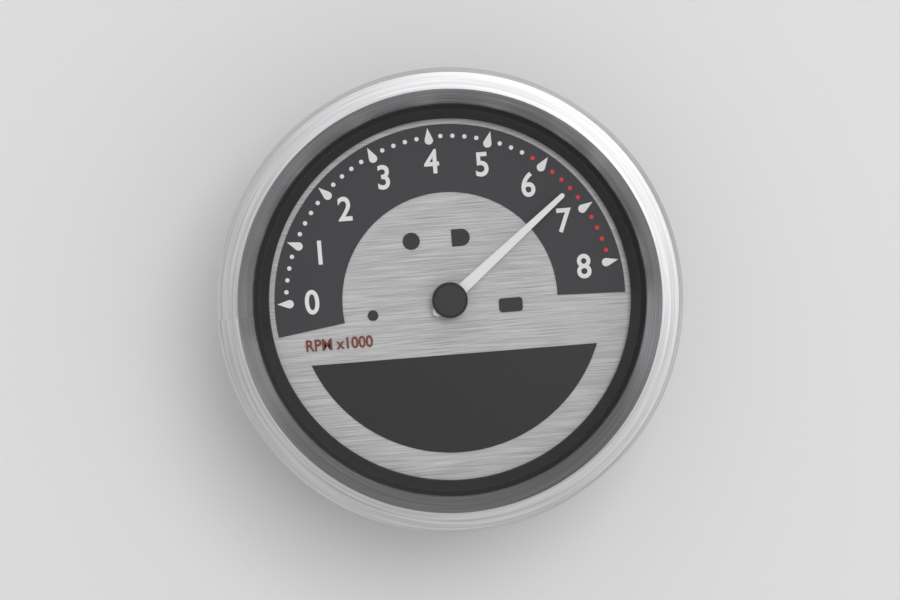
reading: 6600 RPM
